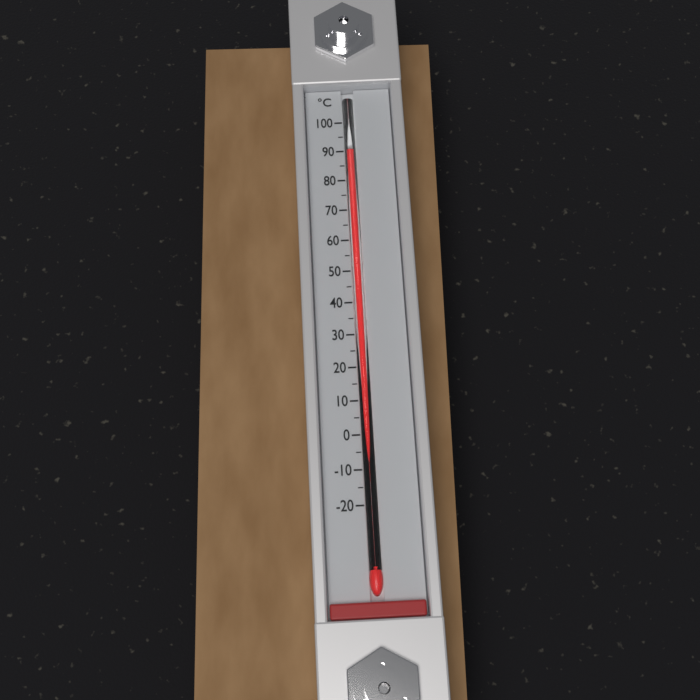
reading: 90 °C
